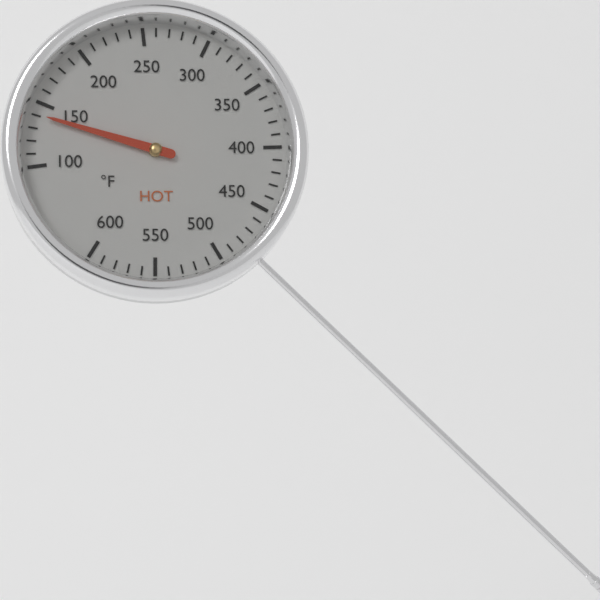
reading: 140 °F
